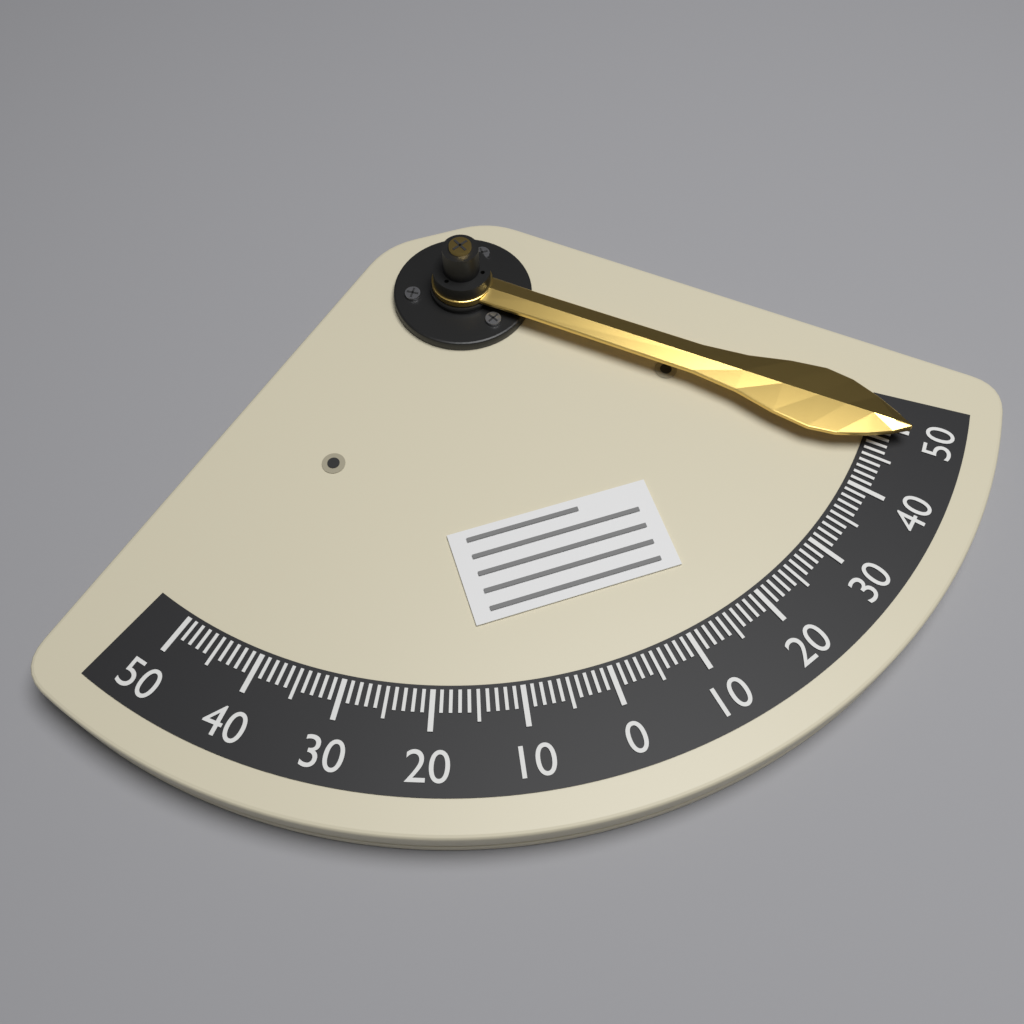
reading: -49 (no unit)
